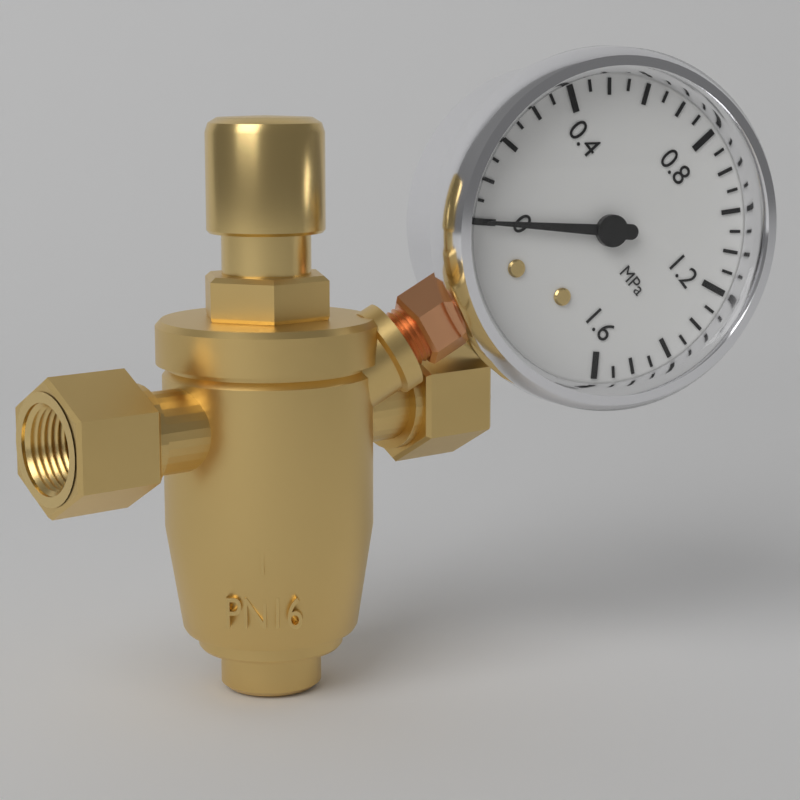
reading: 0.00 MPa
